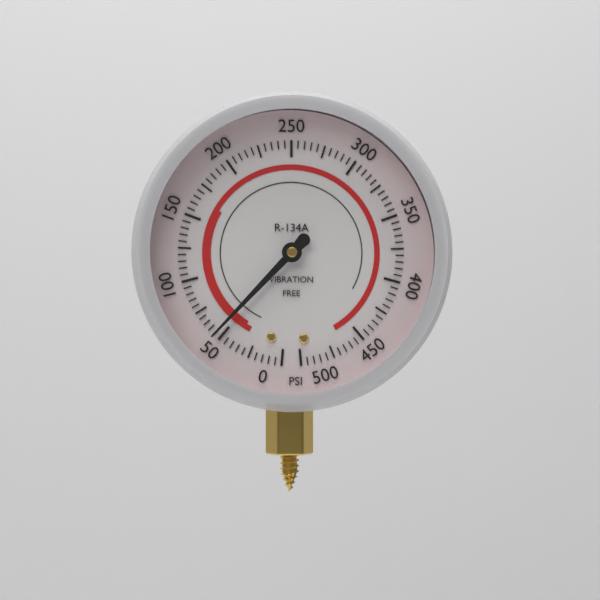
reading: 55 psi
